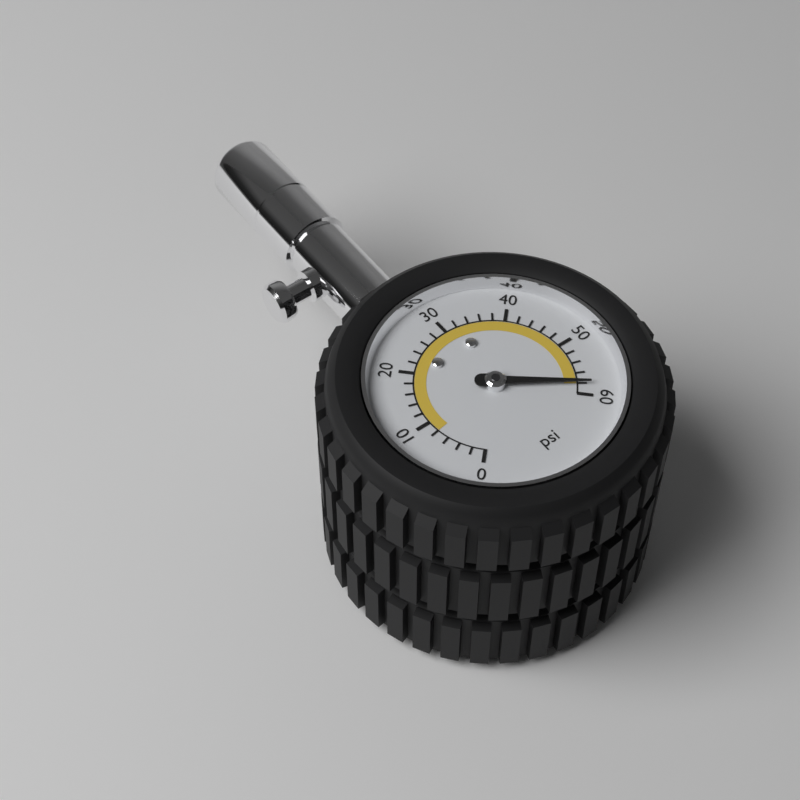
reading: 58 psi
